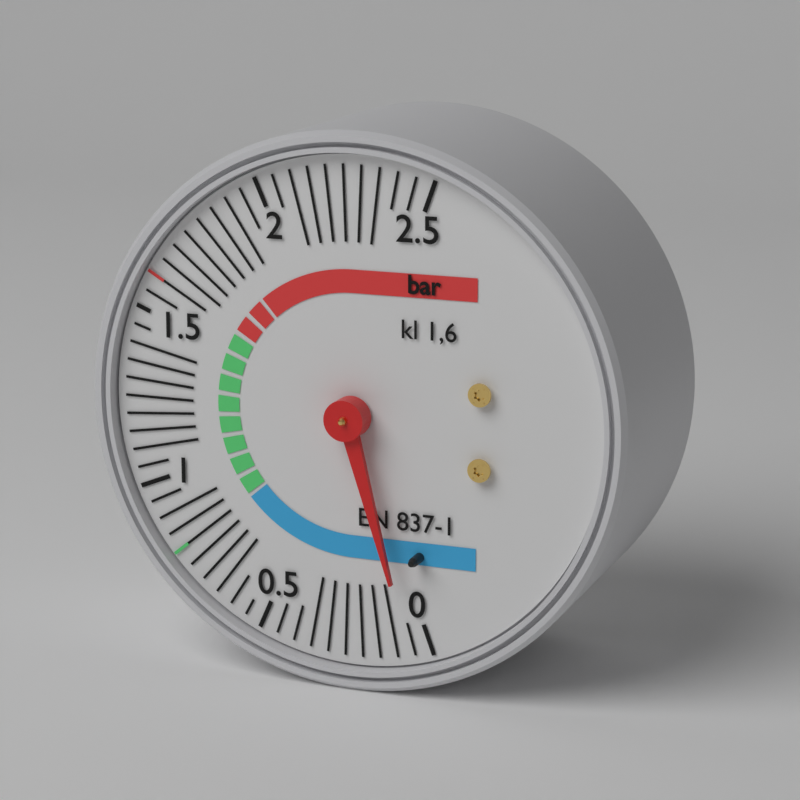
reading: 0.05 bar
